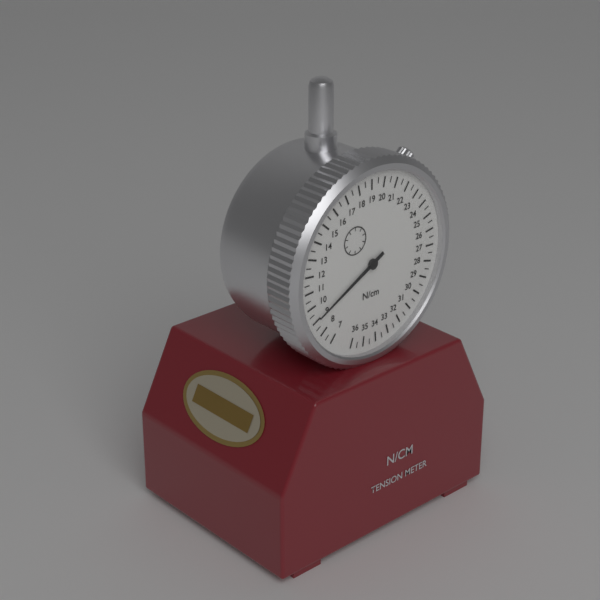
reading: 9.0 N/cm
